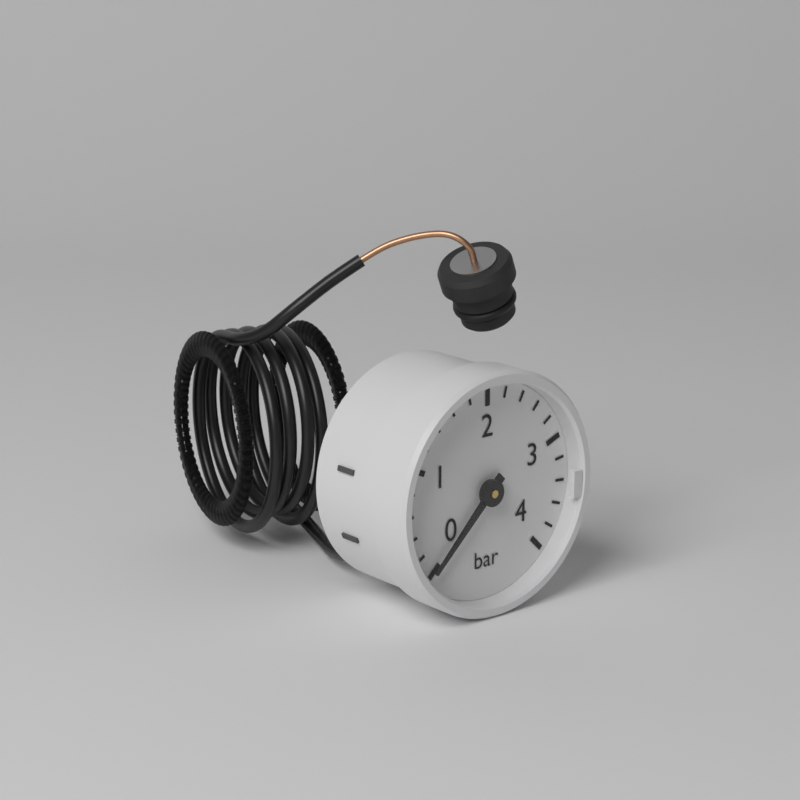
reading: 0.0 bar
